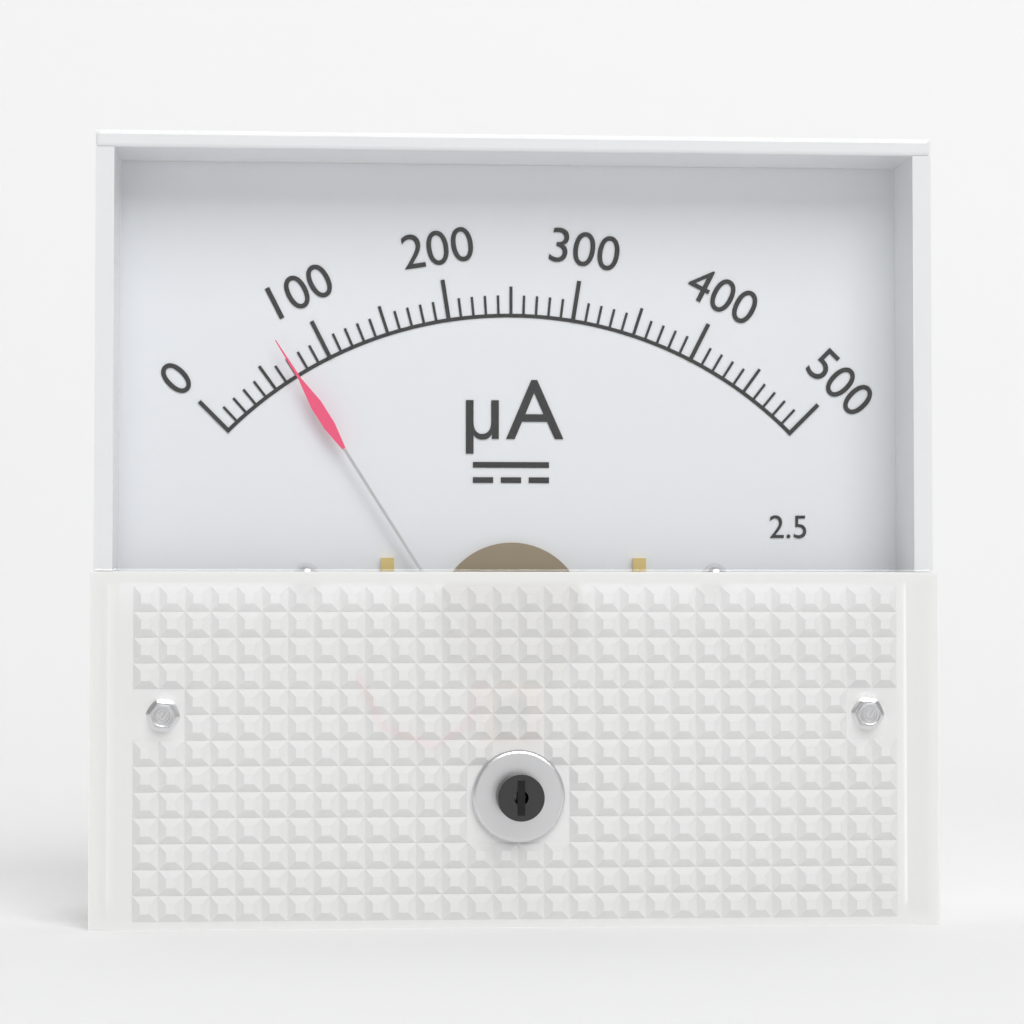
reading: 70 µA
